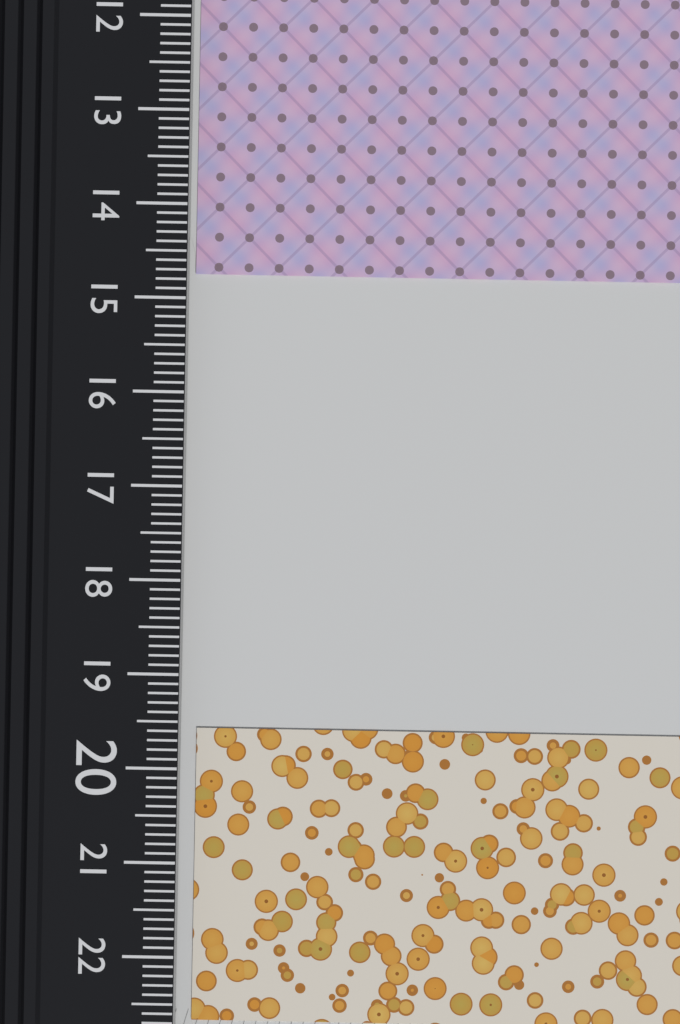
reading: 14.7 cm
